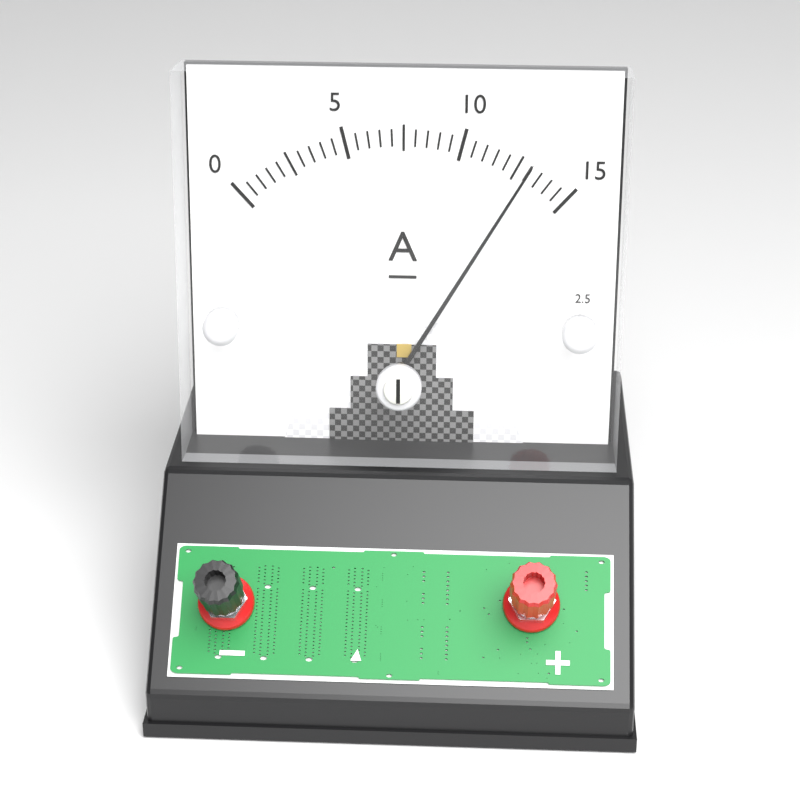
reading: 13.0 A
